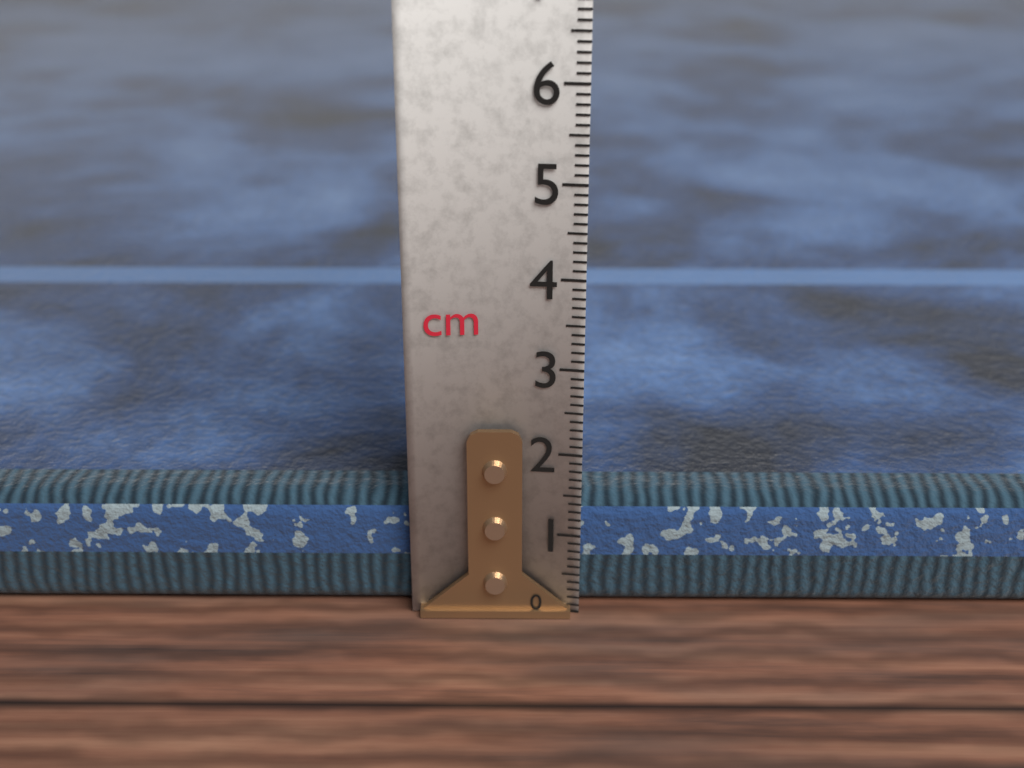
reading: 1.4 cm
